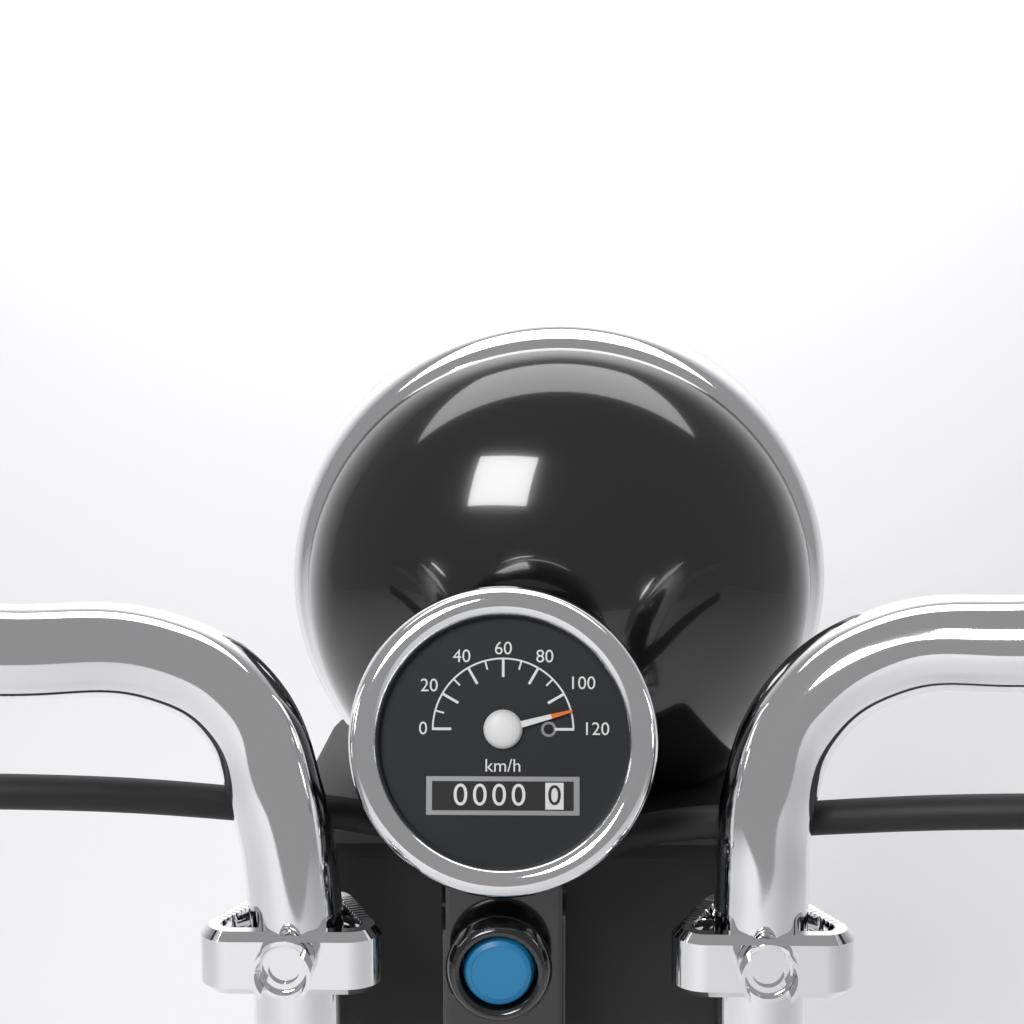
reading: 110 km/h
